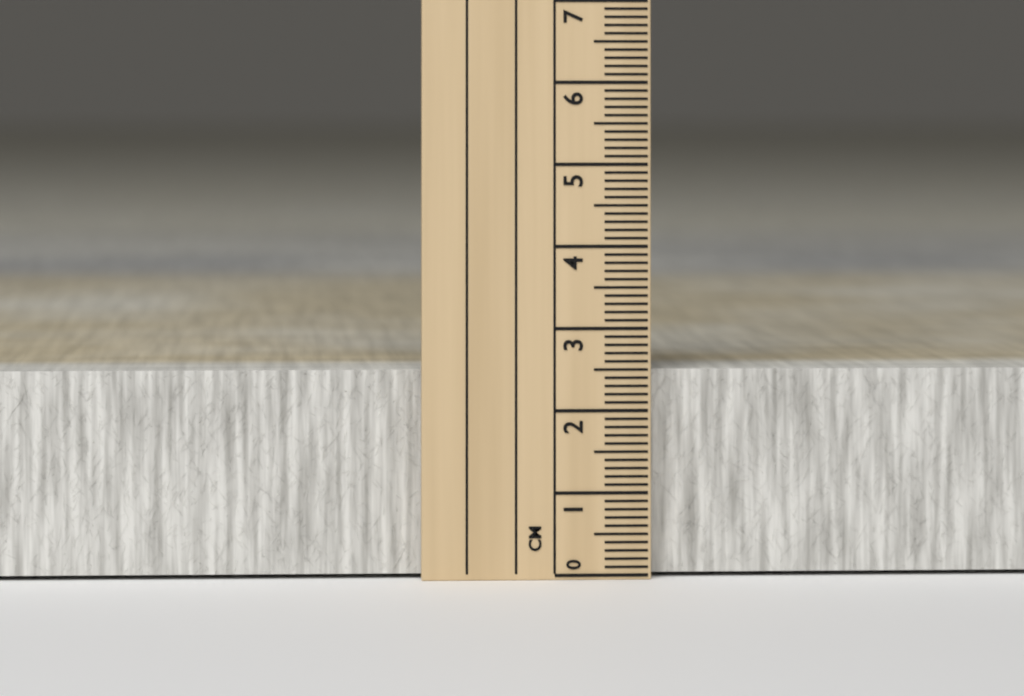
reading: 2.5 cm
